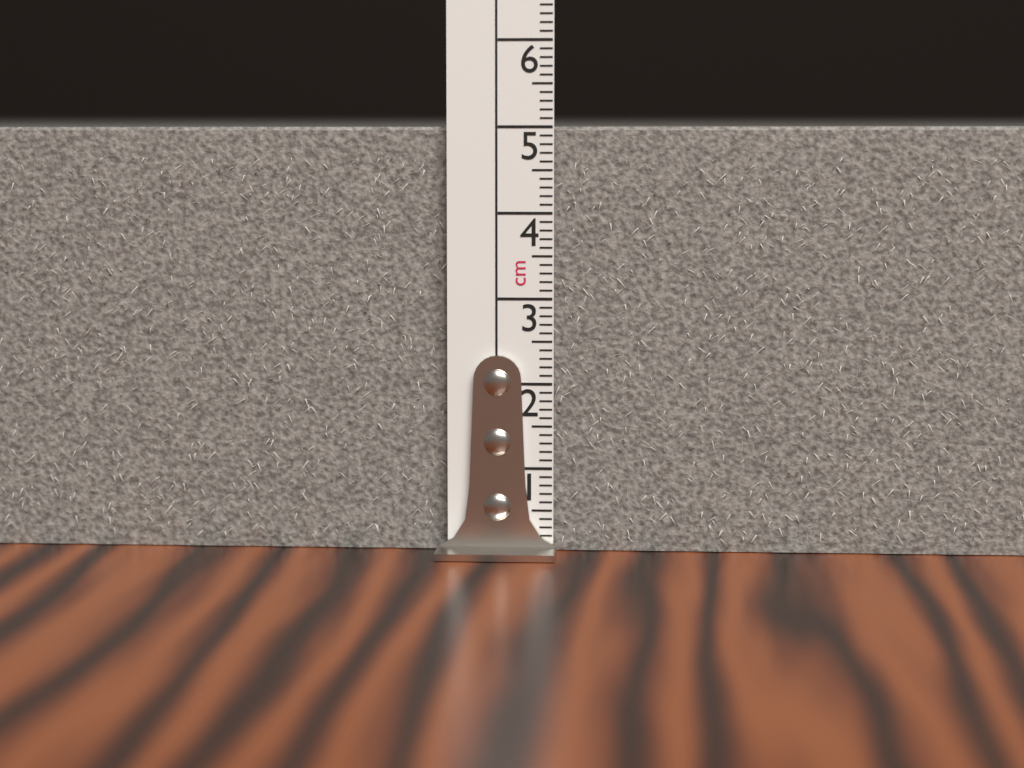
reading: 5.0 cm
